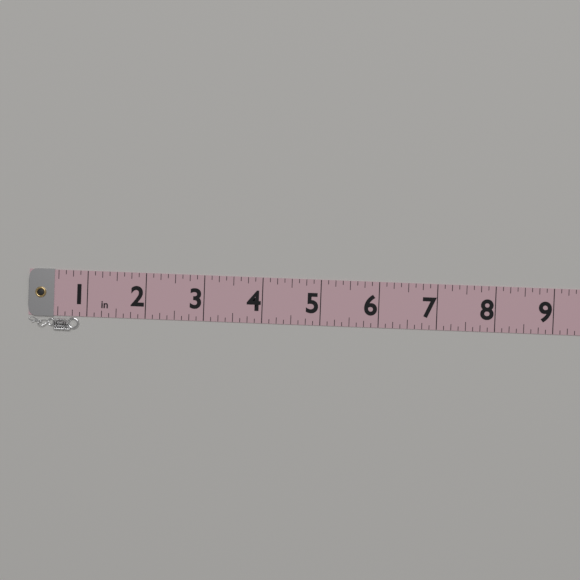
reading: 0.875 in
